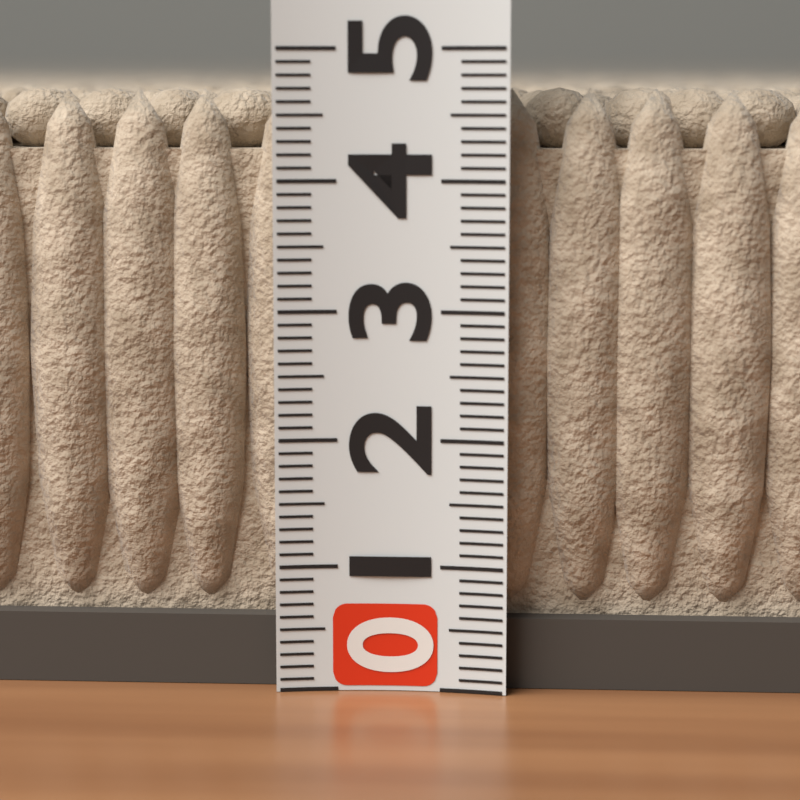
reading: 4.7 (no unit)
